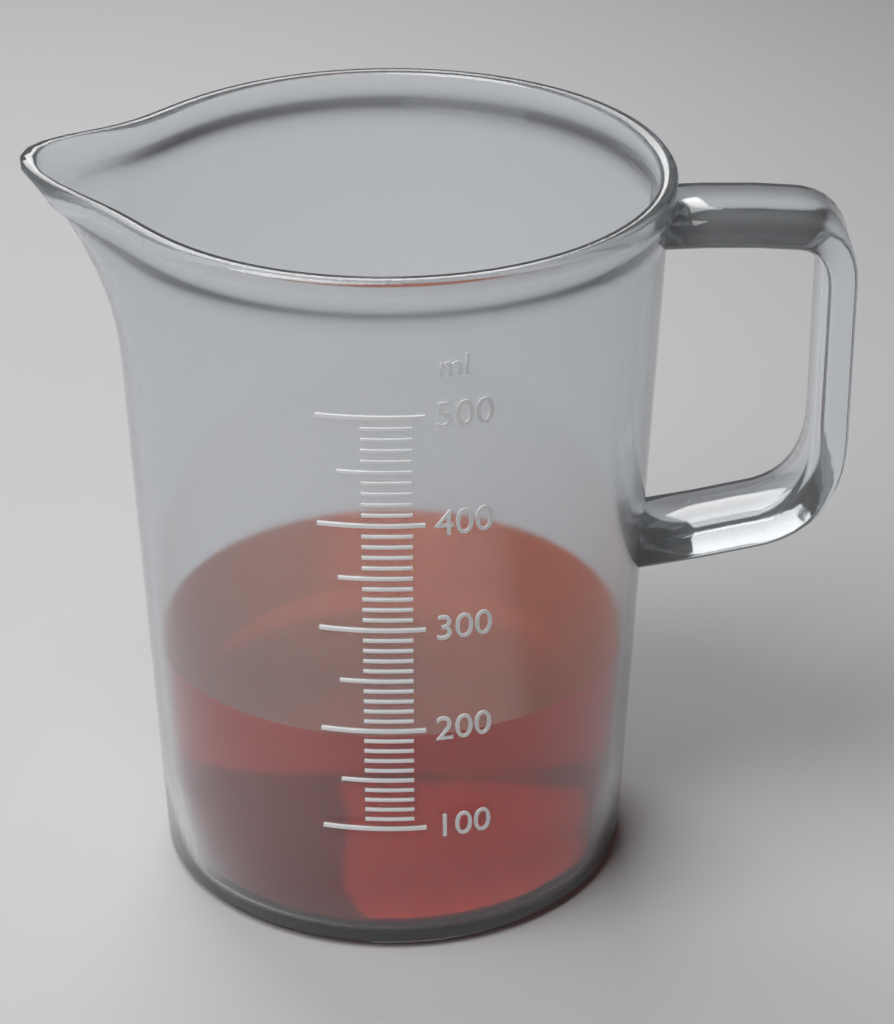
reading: 190 ml
